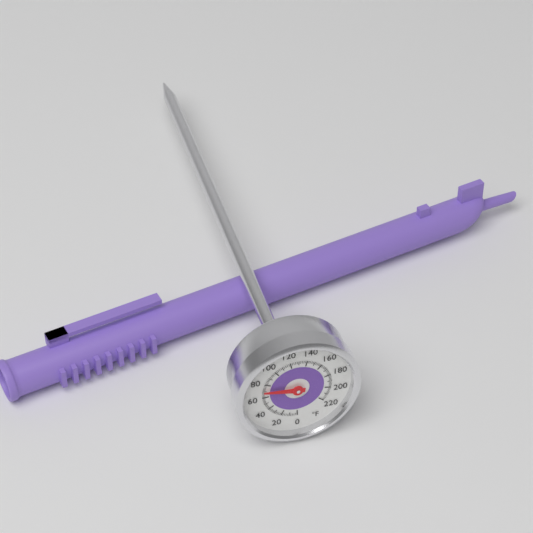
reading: 70 °F
